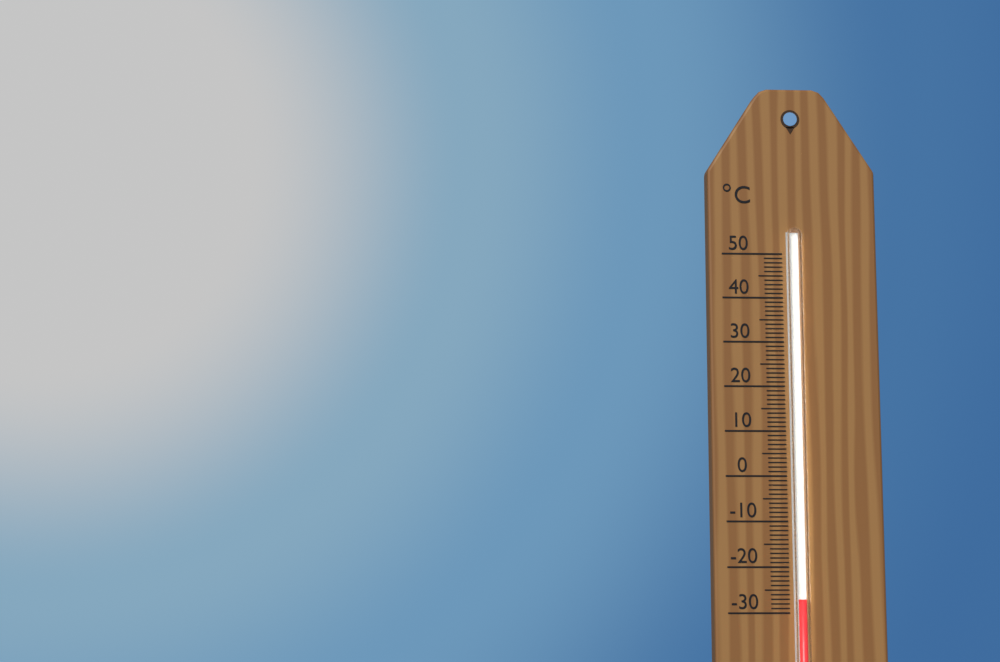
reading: -27 °C
